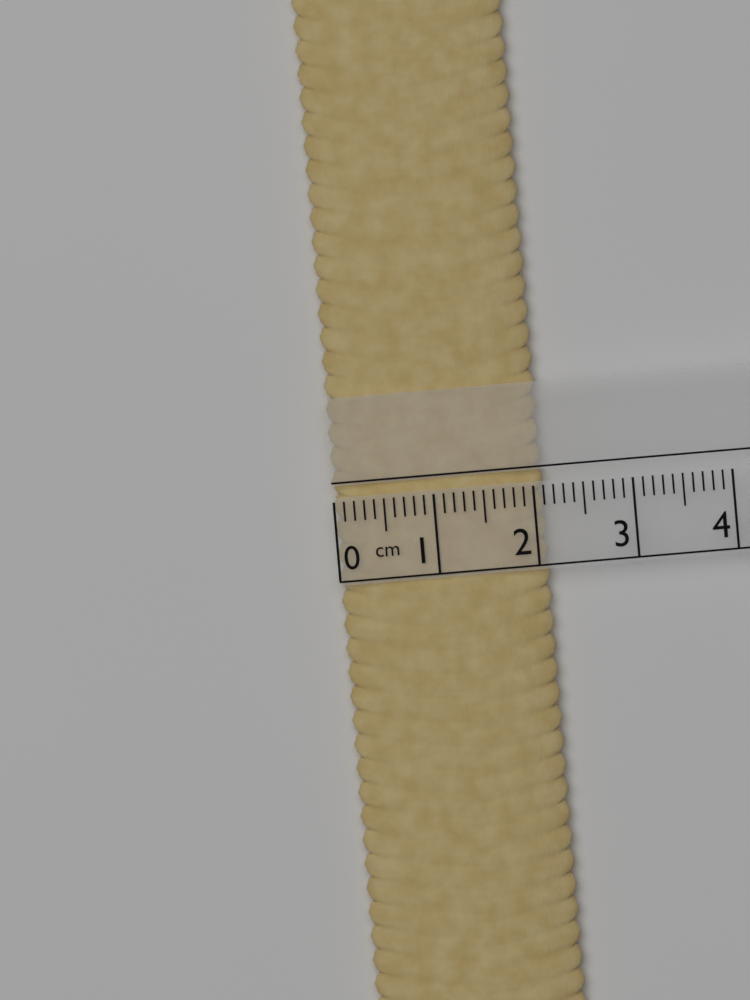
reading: 2.1 cm
